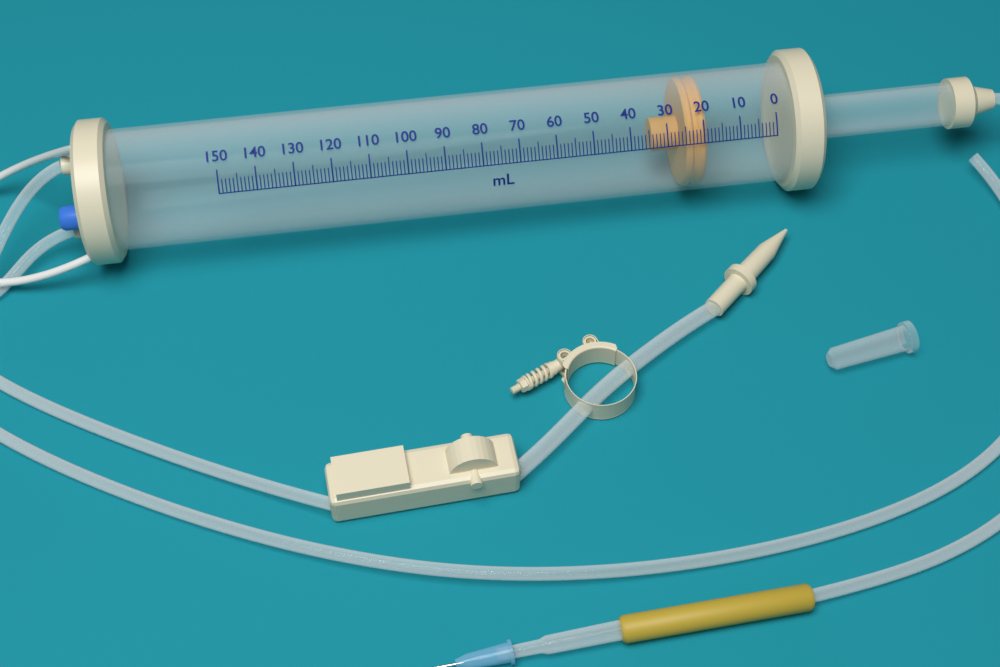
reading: 19 ml
